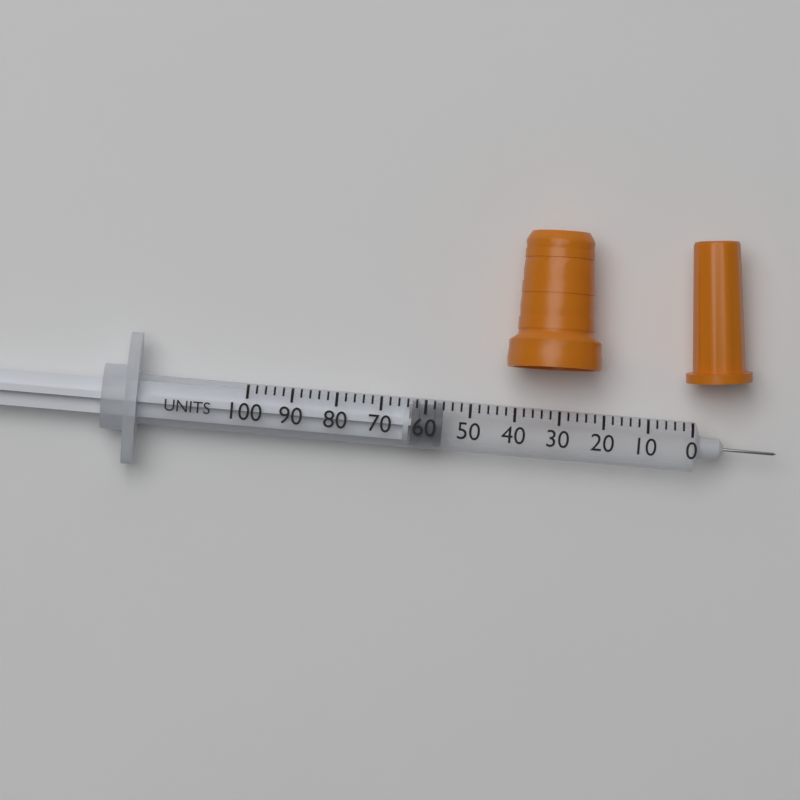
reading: 56 units
